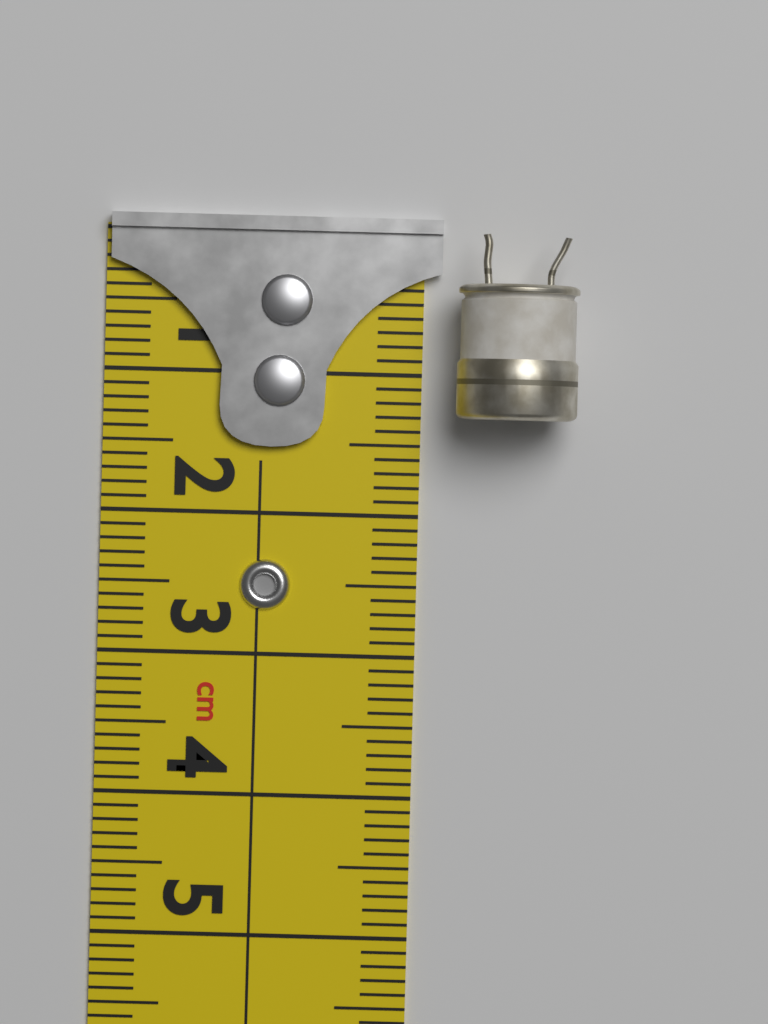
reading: 1.3 cm
